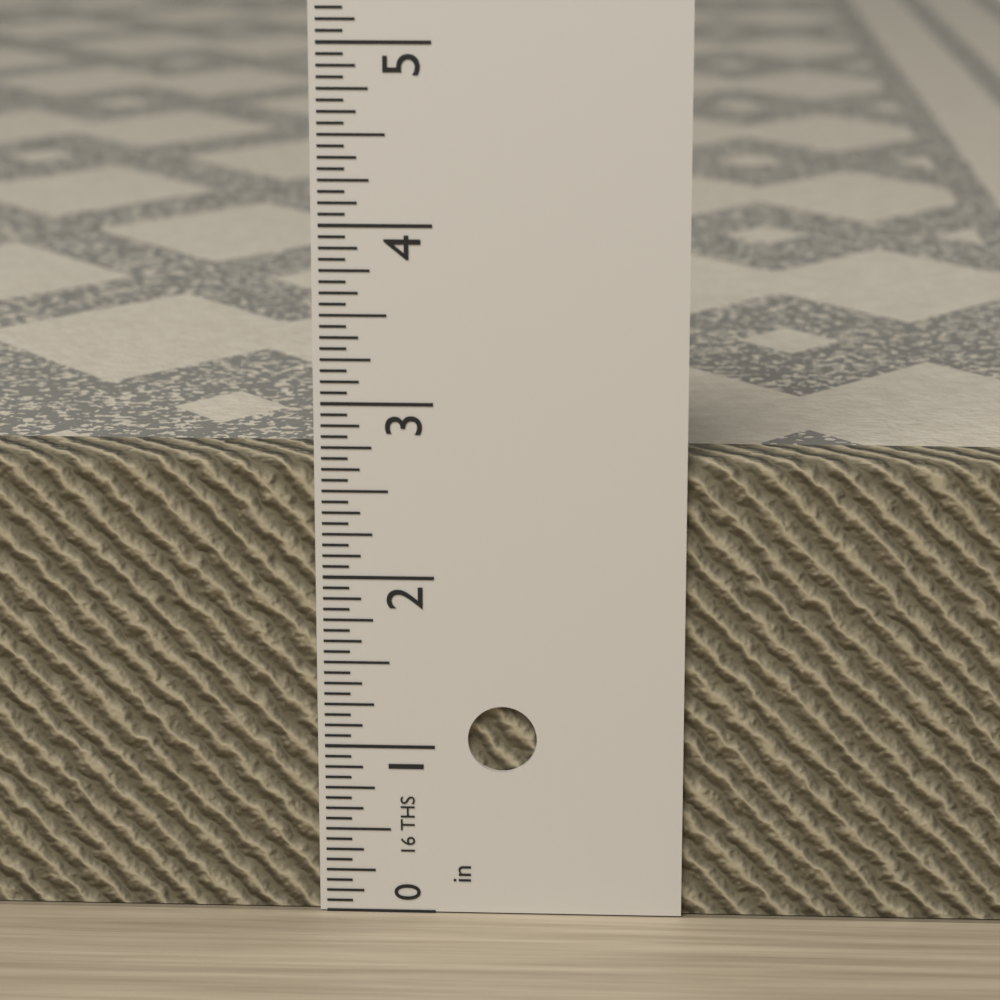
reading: 2.6875 in
